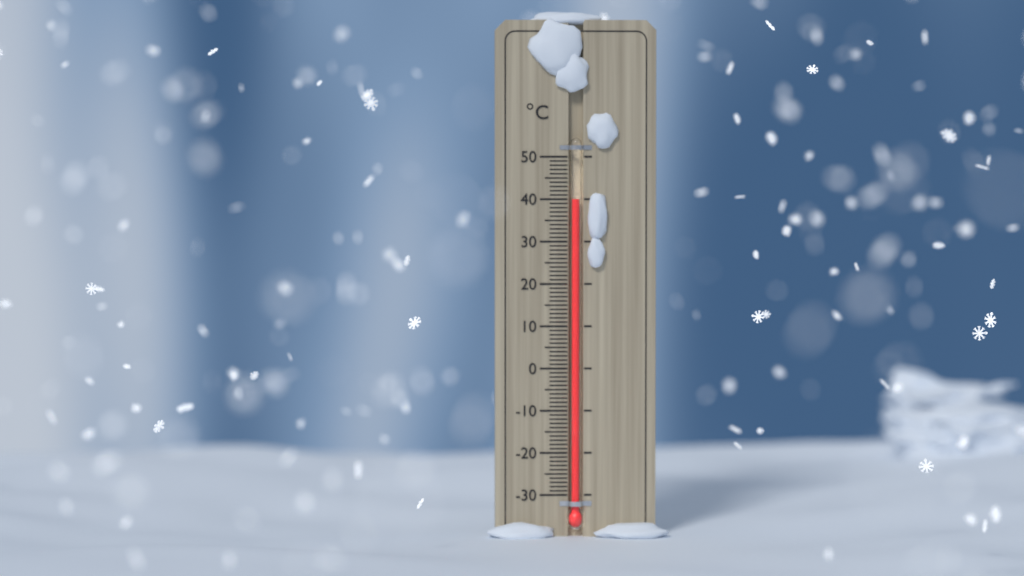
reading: 40 °C
